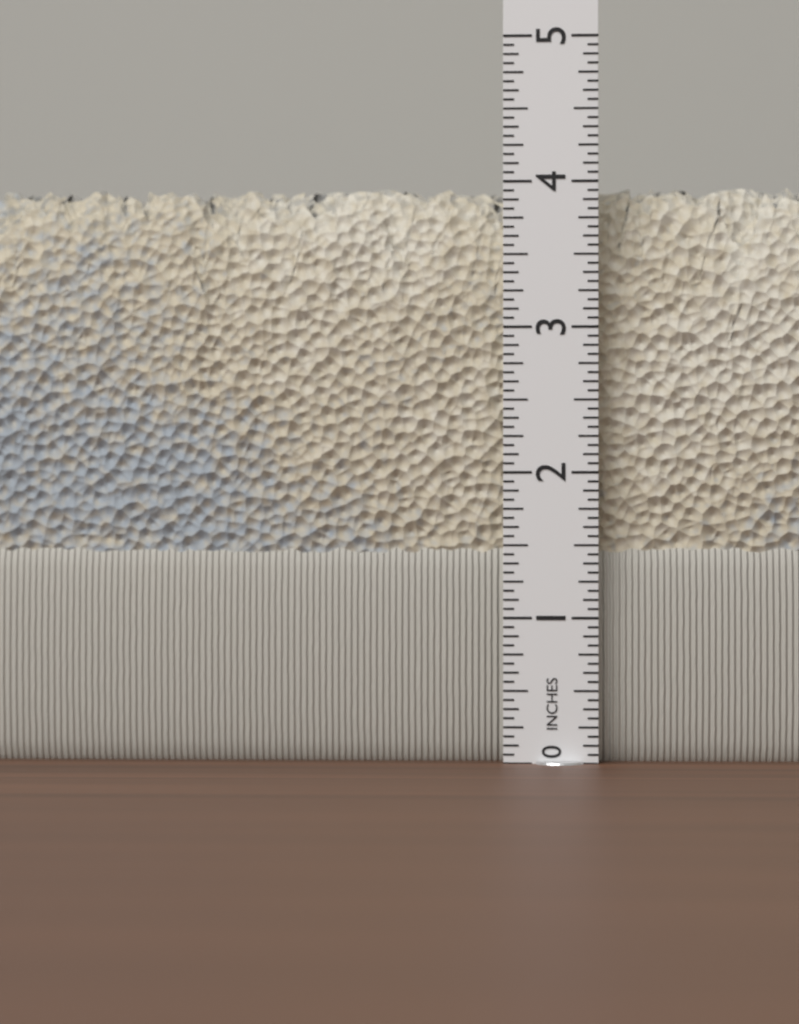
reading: 4.0000 in
